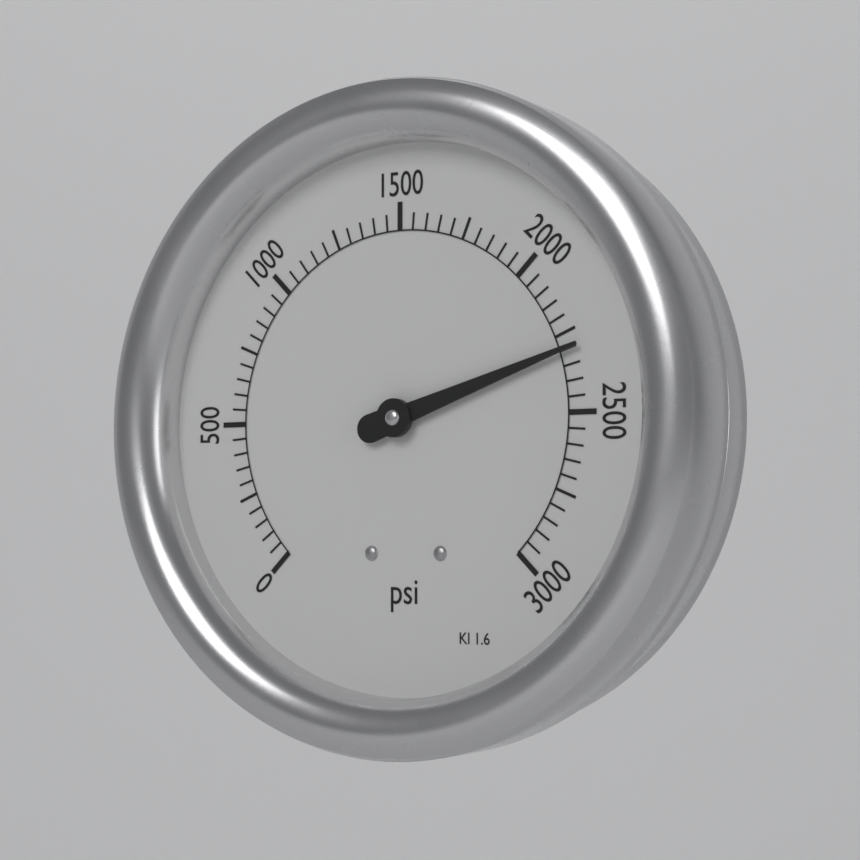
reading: 2300 psi
